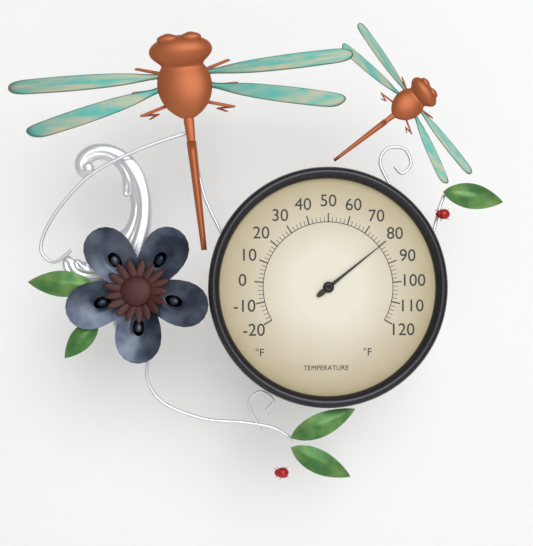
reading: 80 °F
